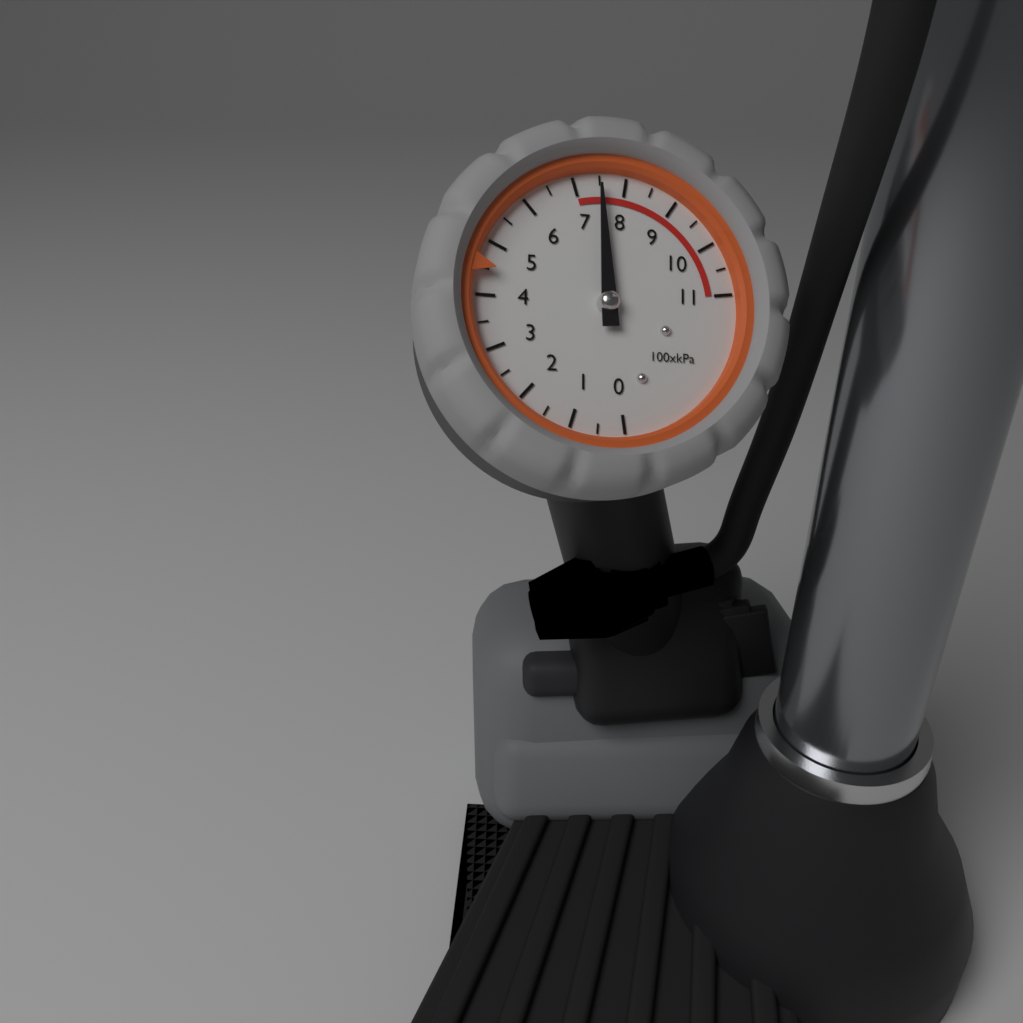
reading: 750 kPa
